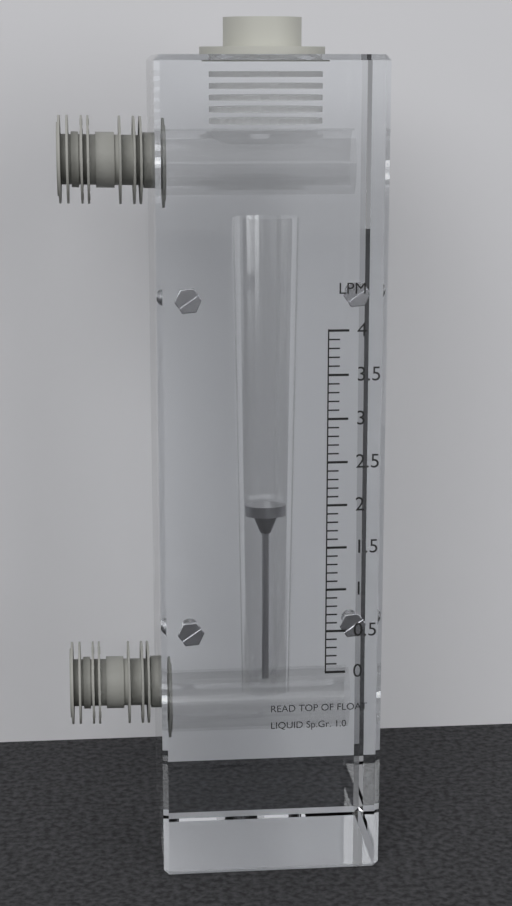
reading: 1.8 LPM
